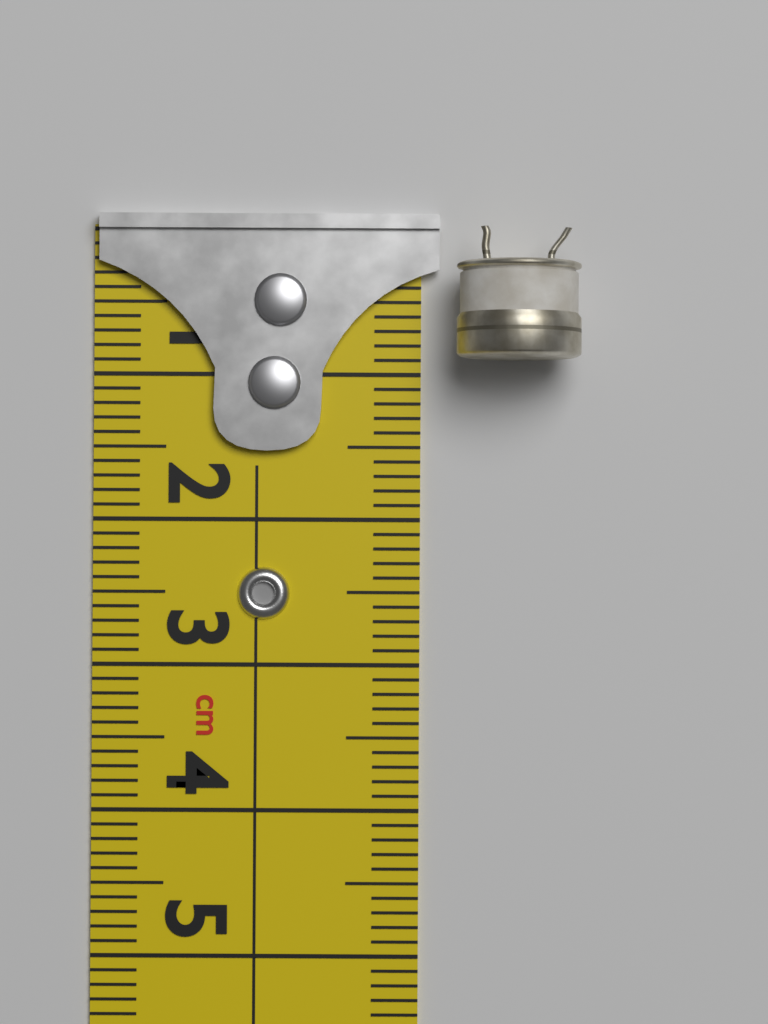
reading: 0.9 cm
